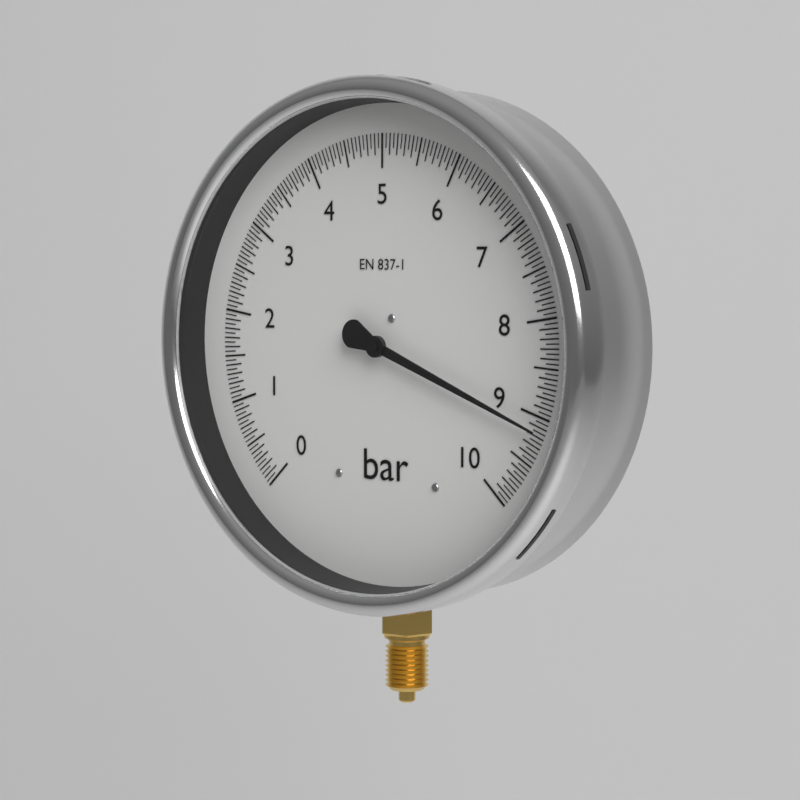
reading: 9.15 bar
